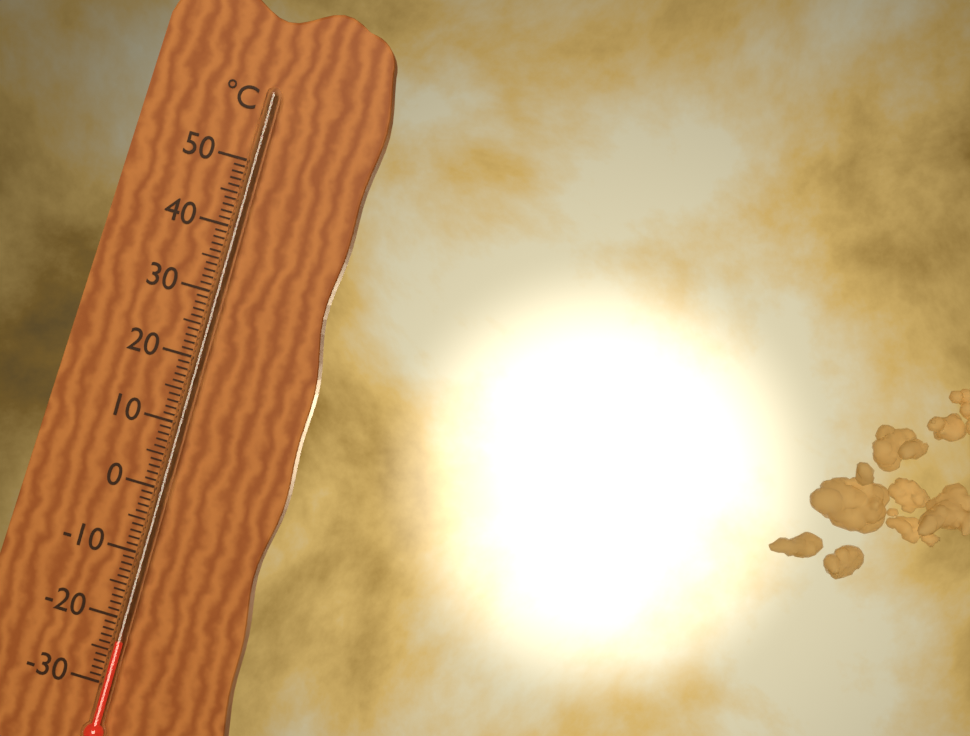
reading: -23 °C
